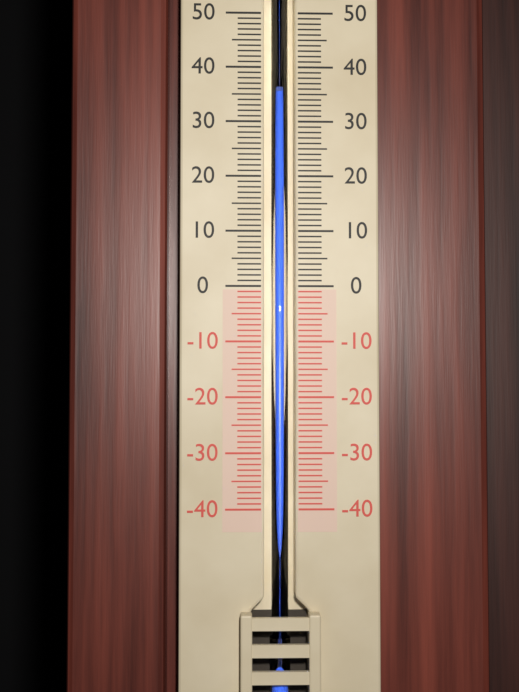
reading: 35 (no unit)
